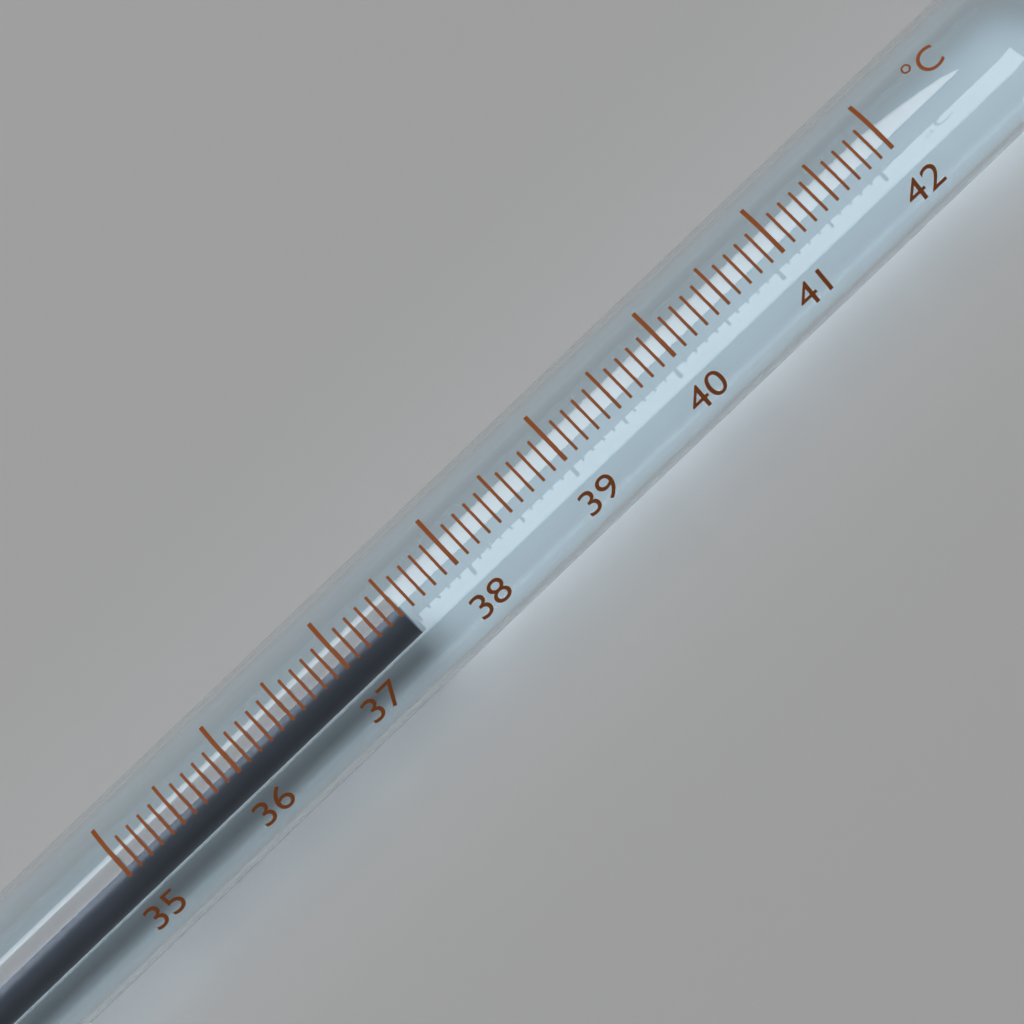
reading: 37.5 °C
